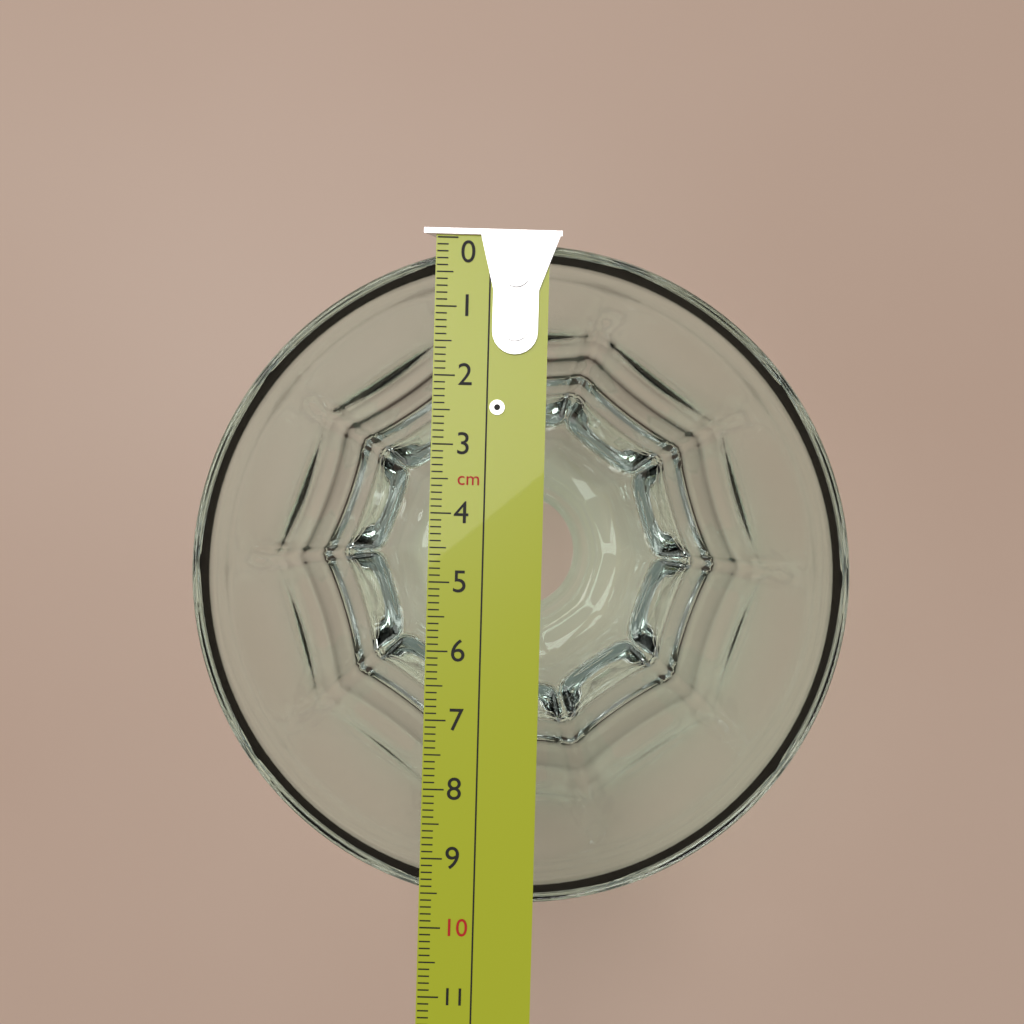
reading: 9.7 cm
